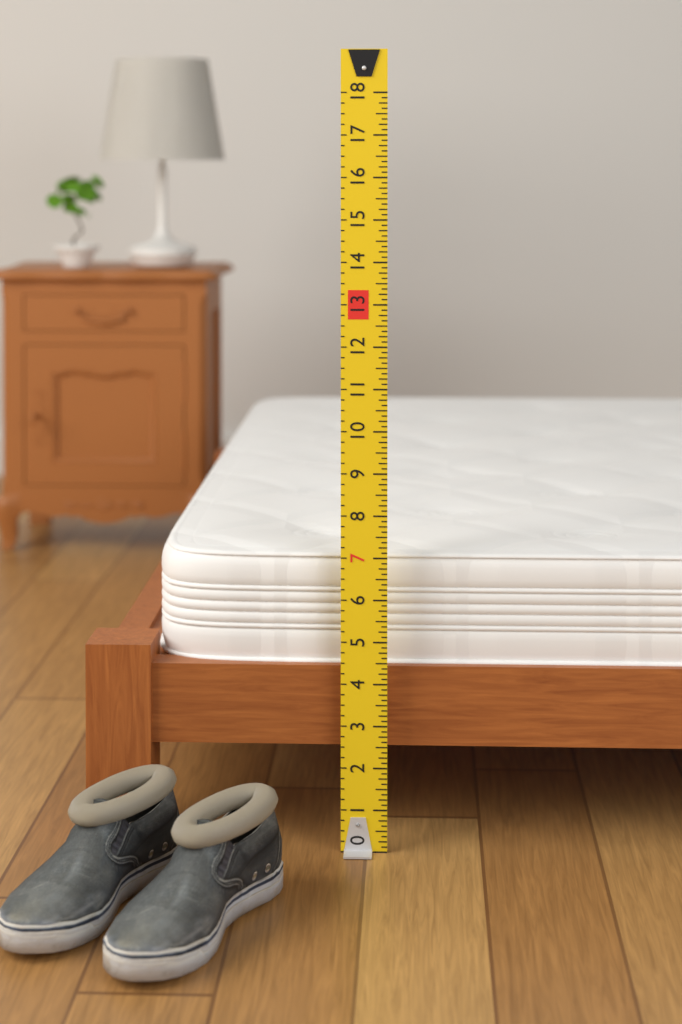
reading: 7.000 (no unit)
